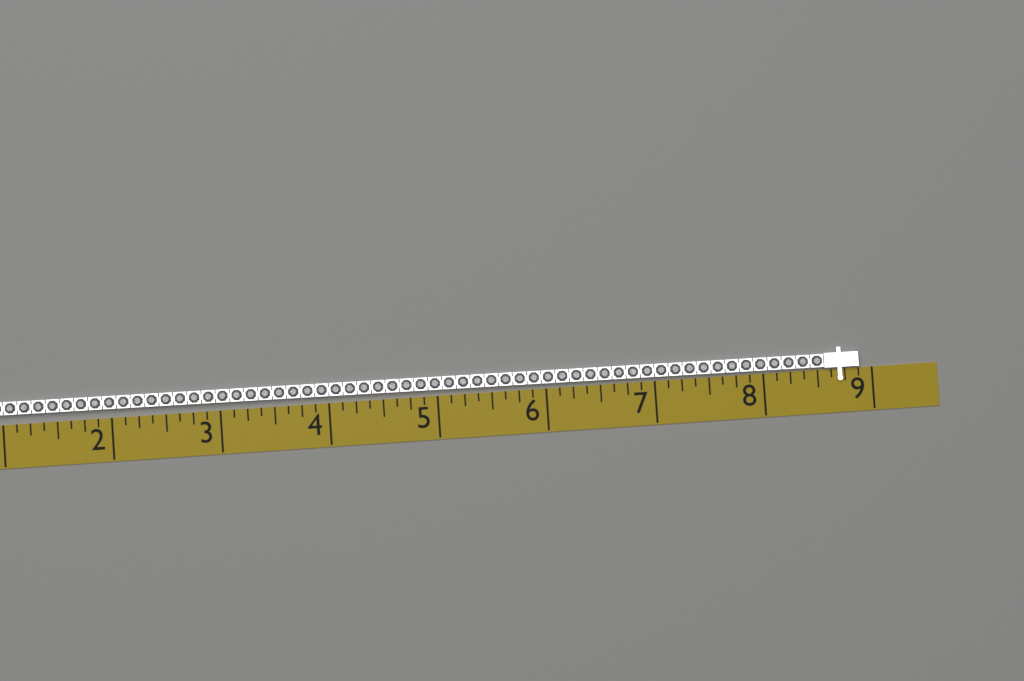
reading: 8.875 in
